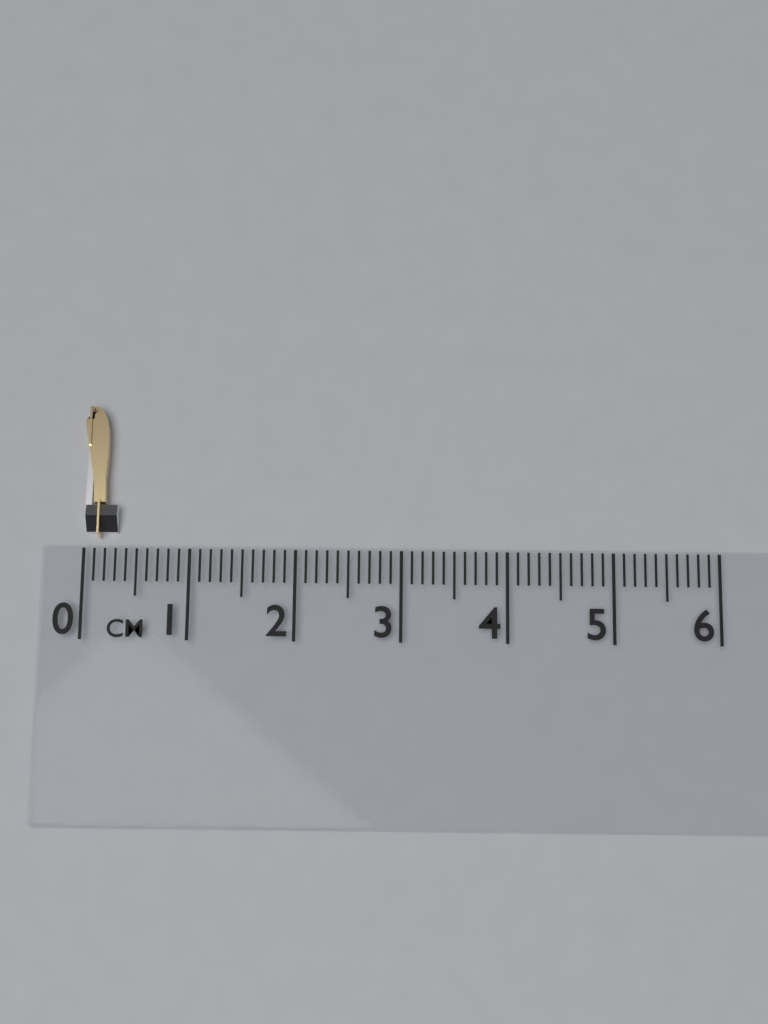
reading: 0.3 cm
